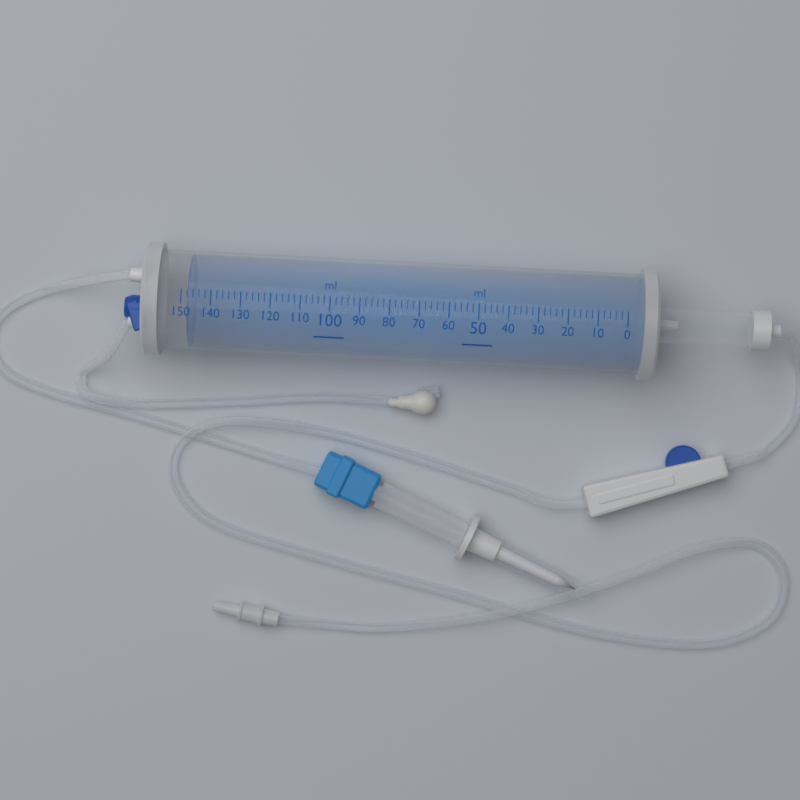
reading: 148 ml
